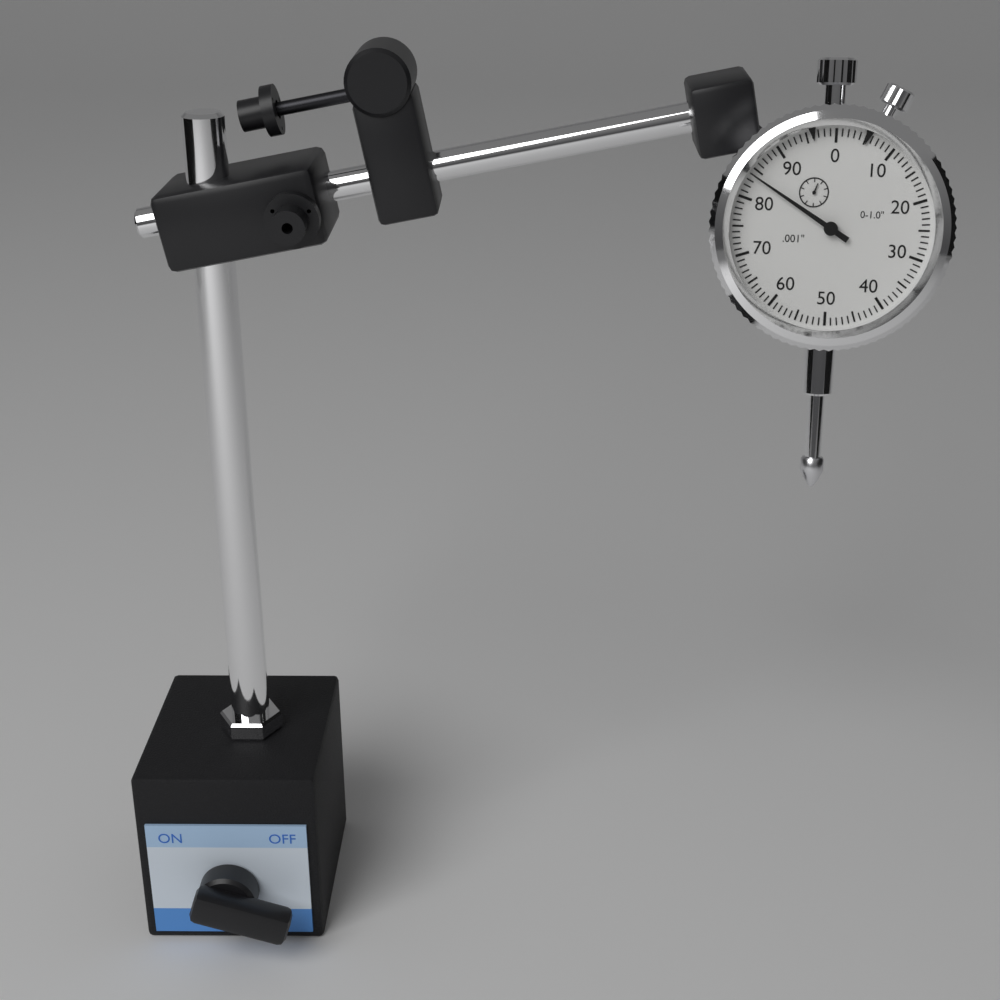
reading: 0.084 in
